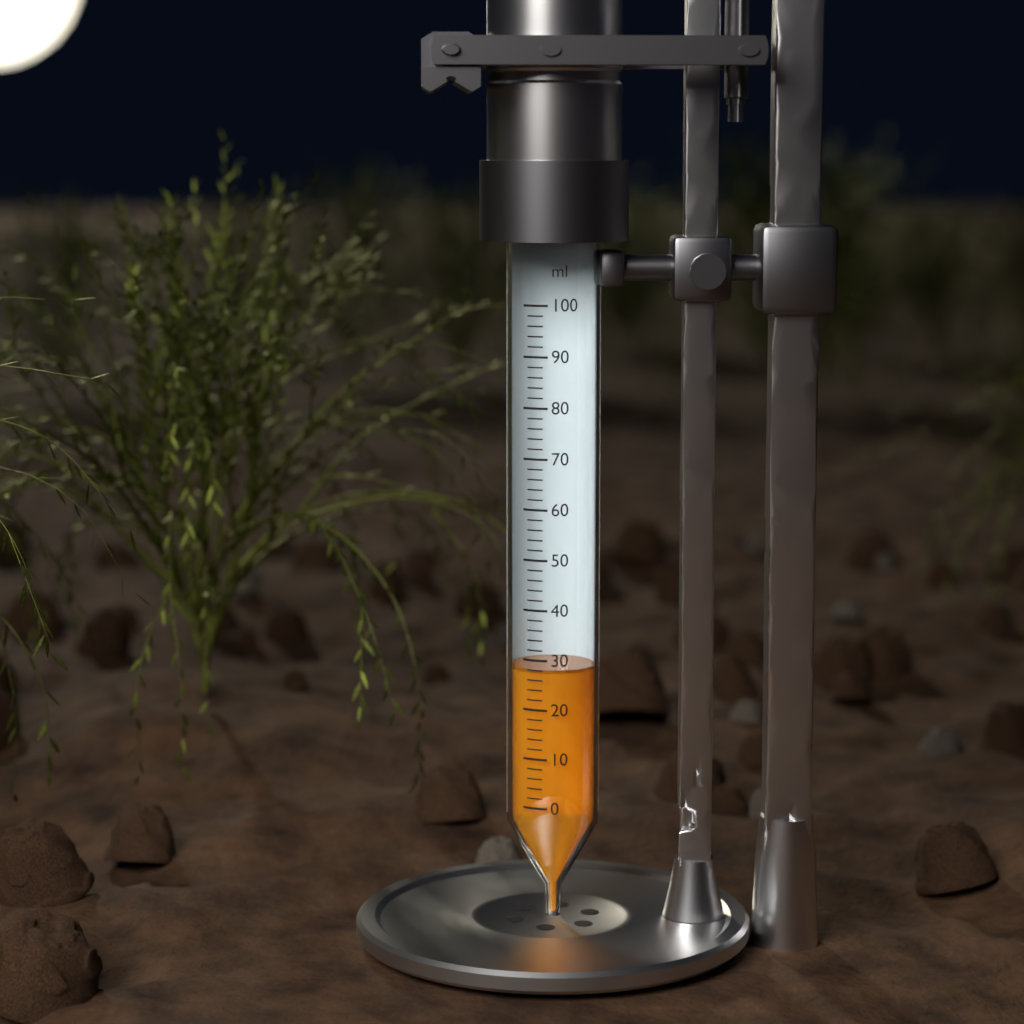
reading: 28 ml
